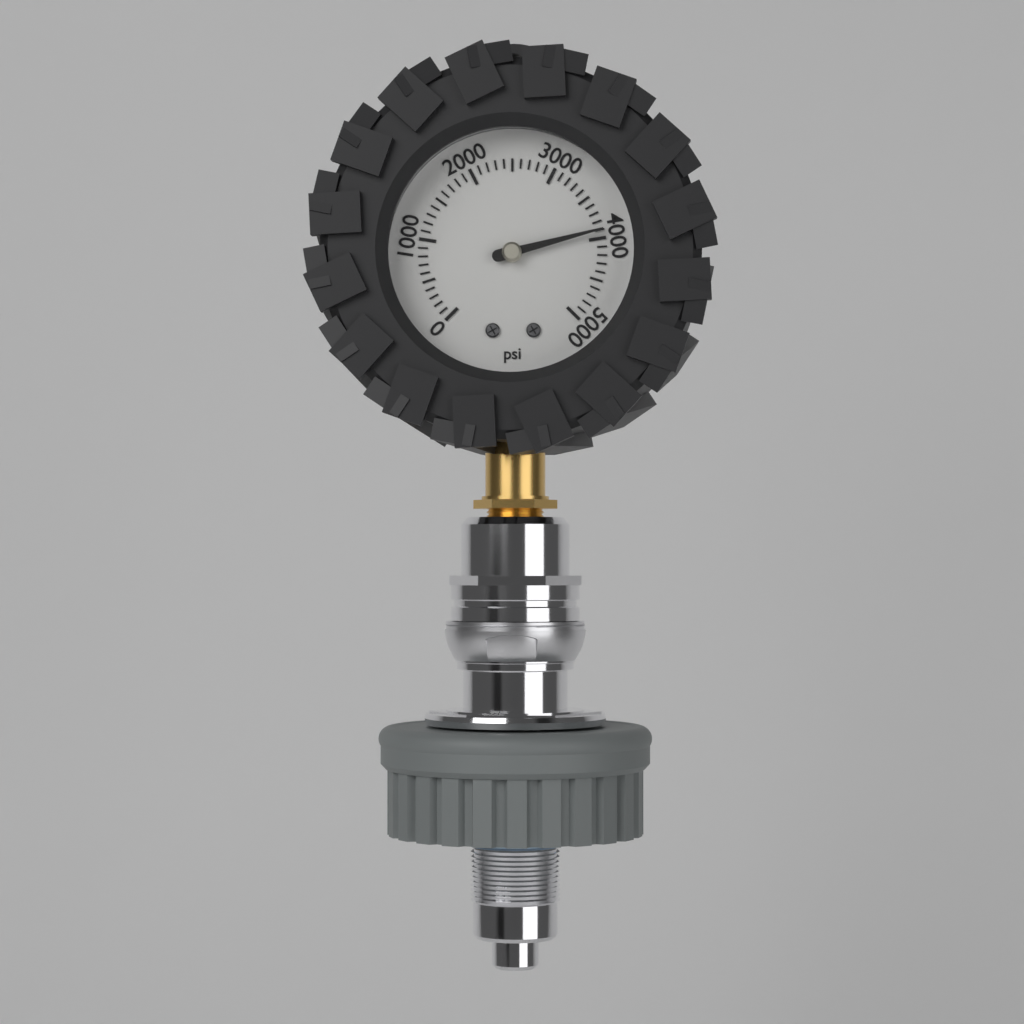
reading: 3900 psi
